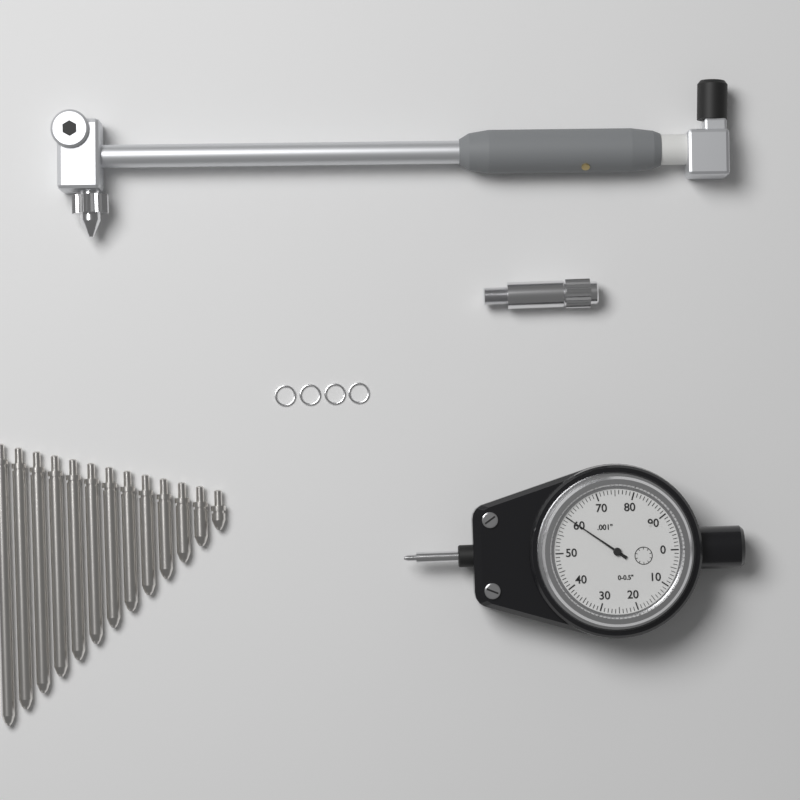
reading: 0.060 in
